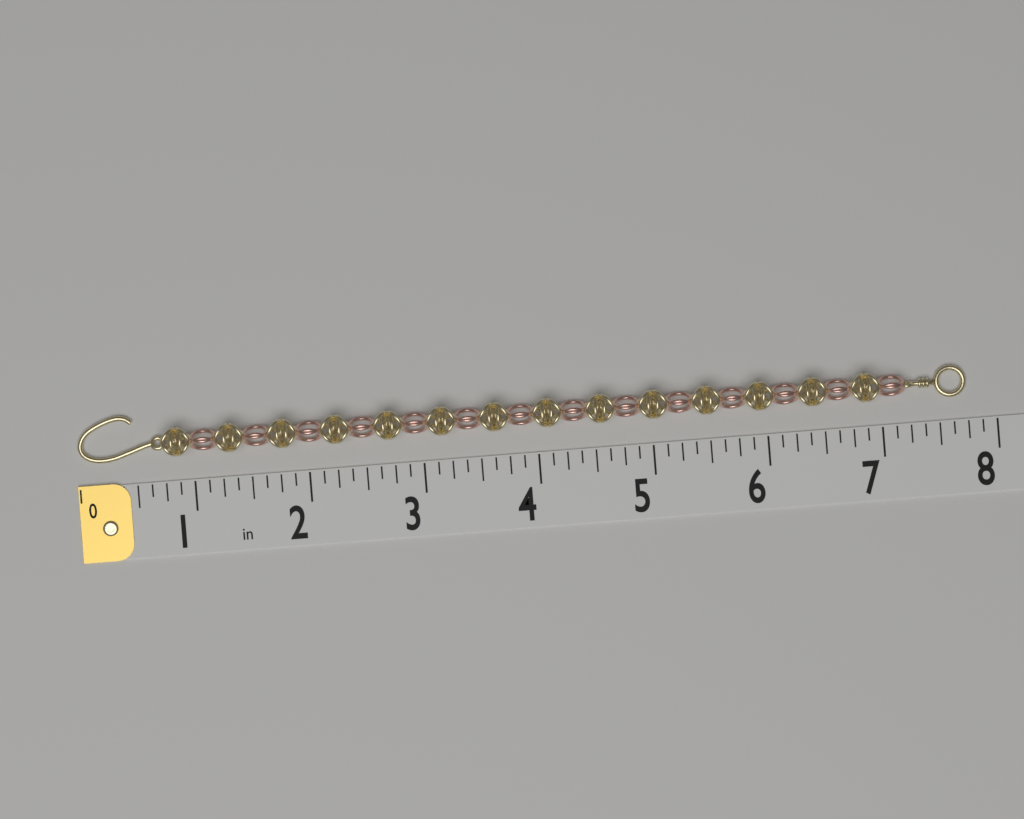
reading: 7.750 in
